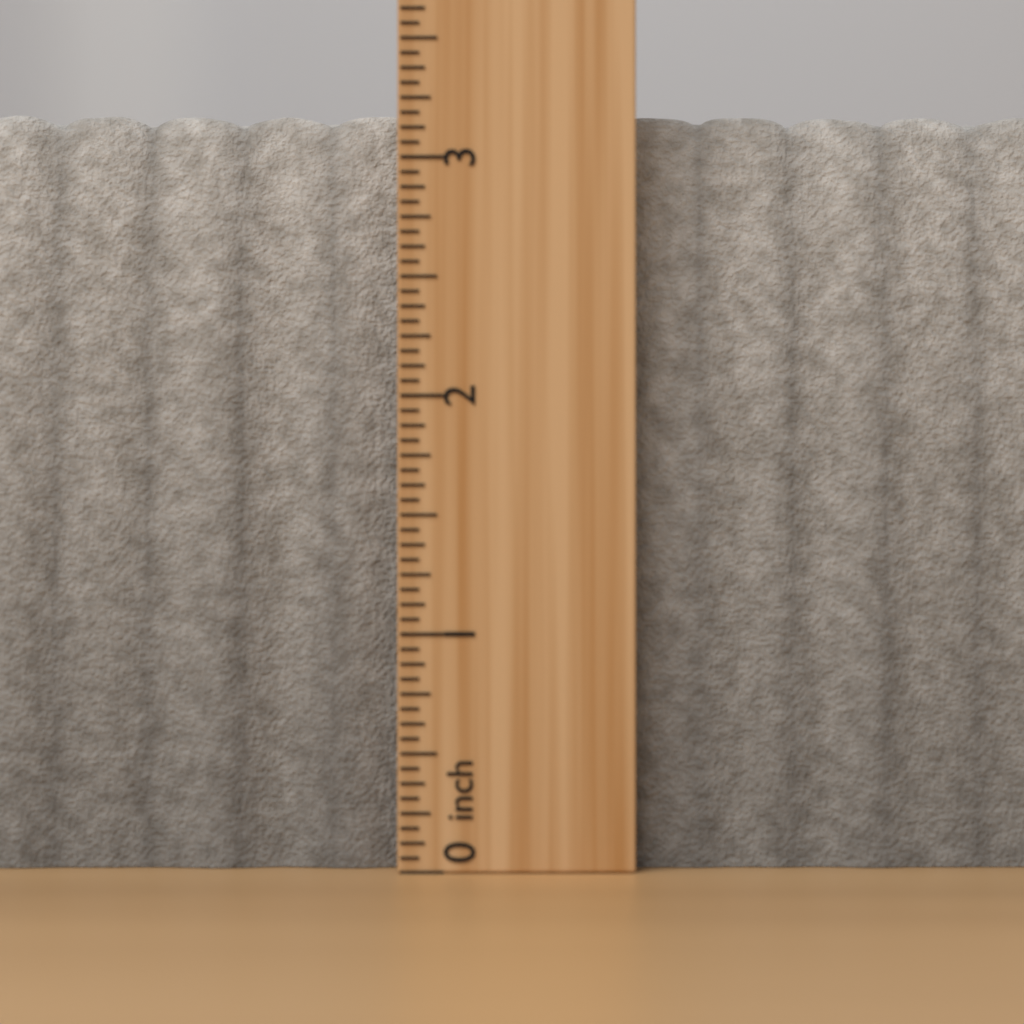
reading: 3.2500 inch
